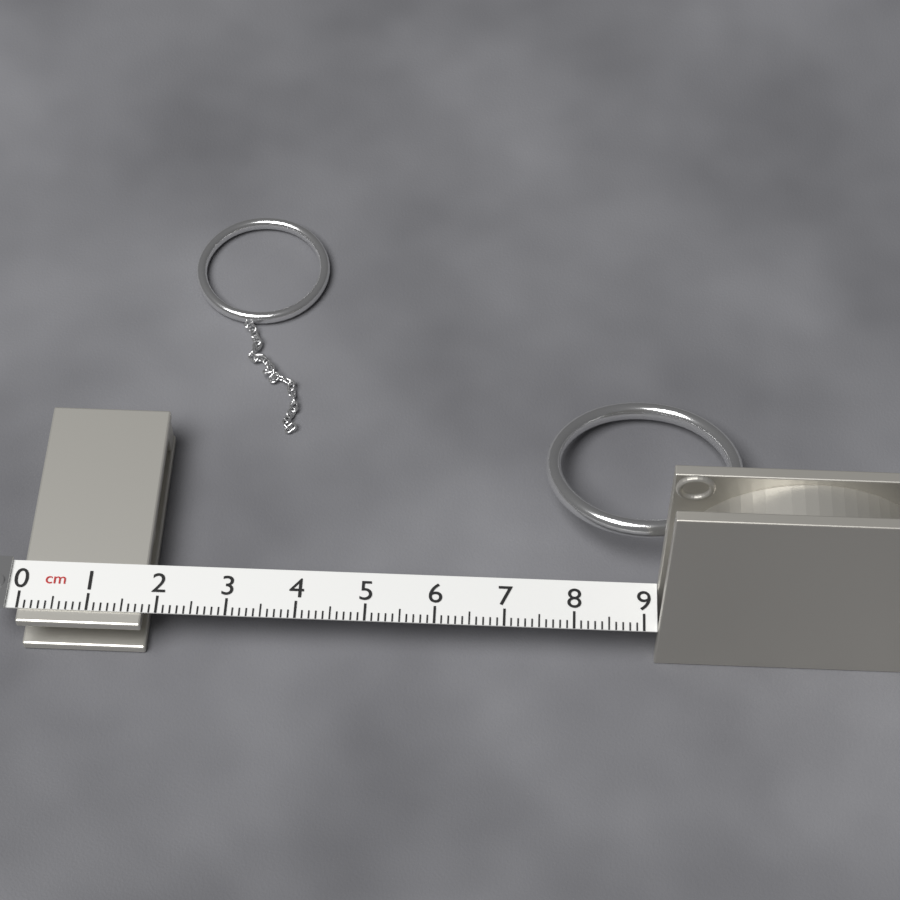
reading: 1.8 cm
